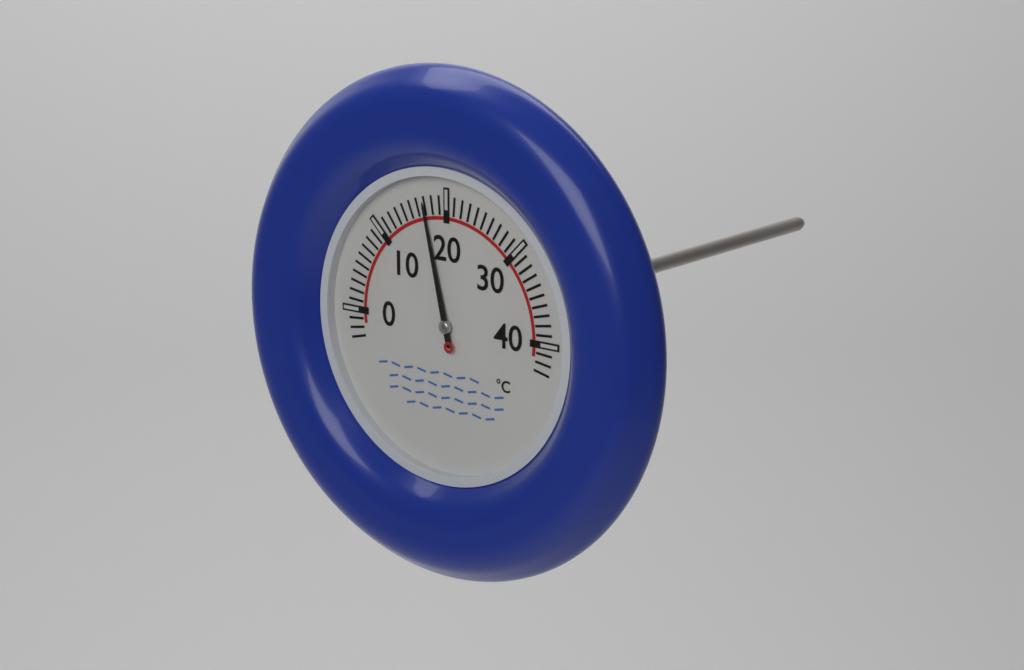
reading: 17 °C
